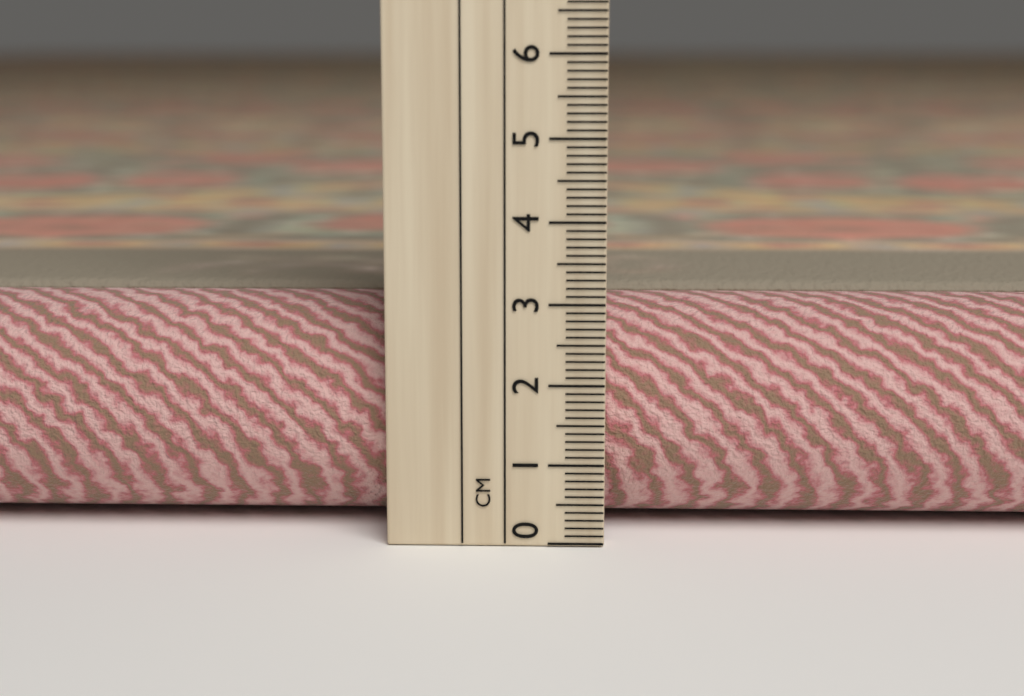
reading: 2.9 cm
